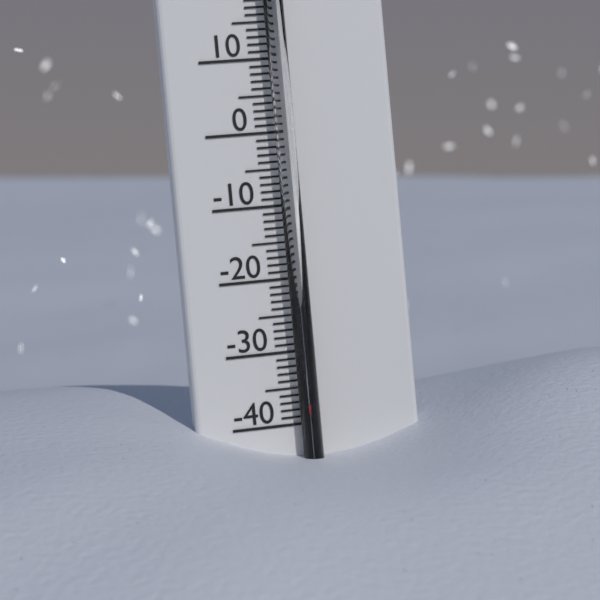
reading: -37 °C
